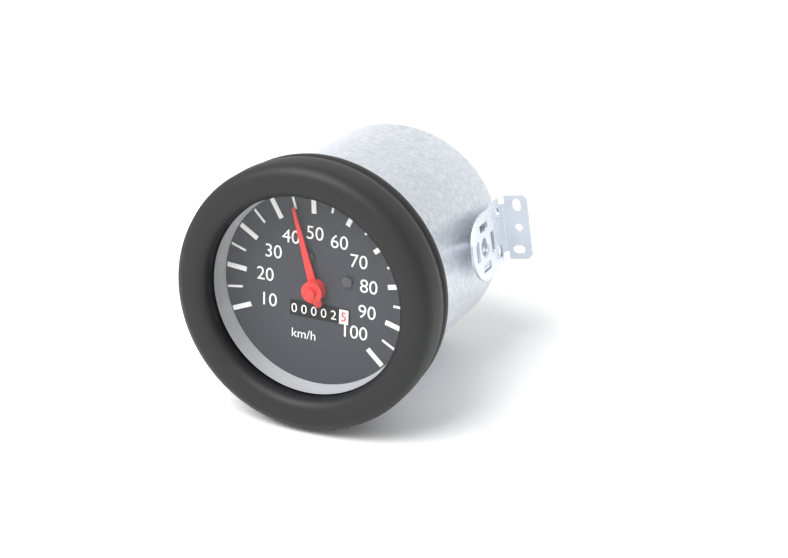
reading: 45 km/h
